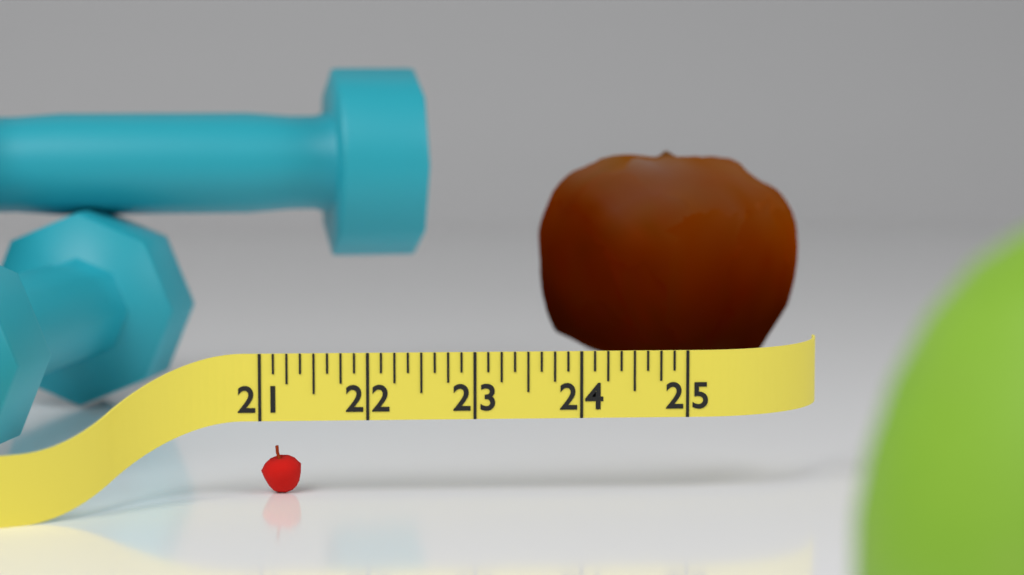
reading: 21.375 (no unit)
